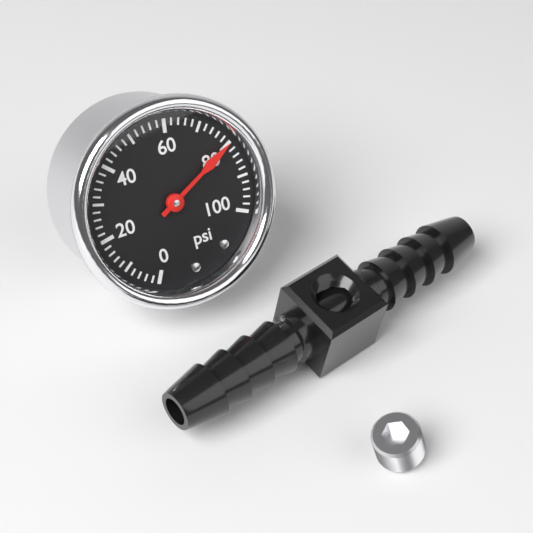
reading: 80 psi
